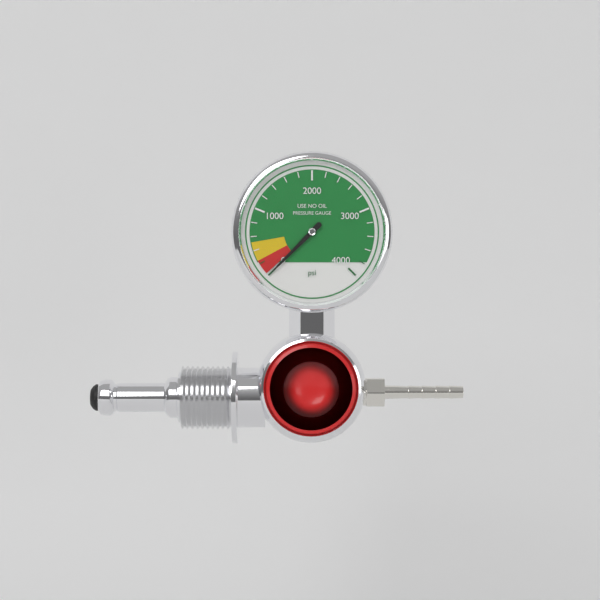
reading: 0 psi
